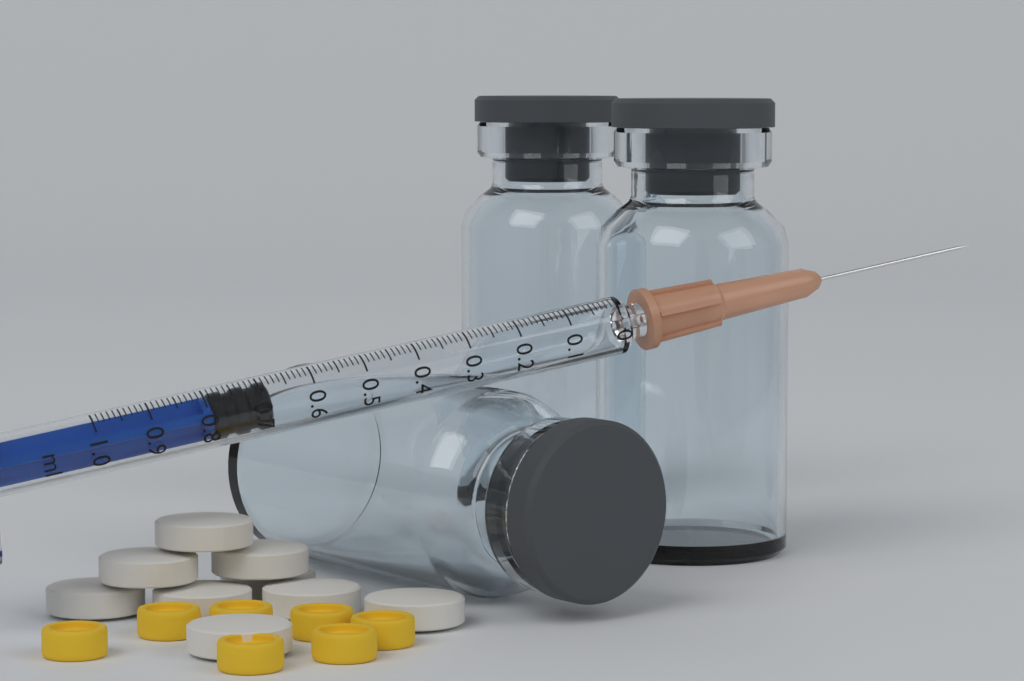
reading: 0.68 ml
